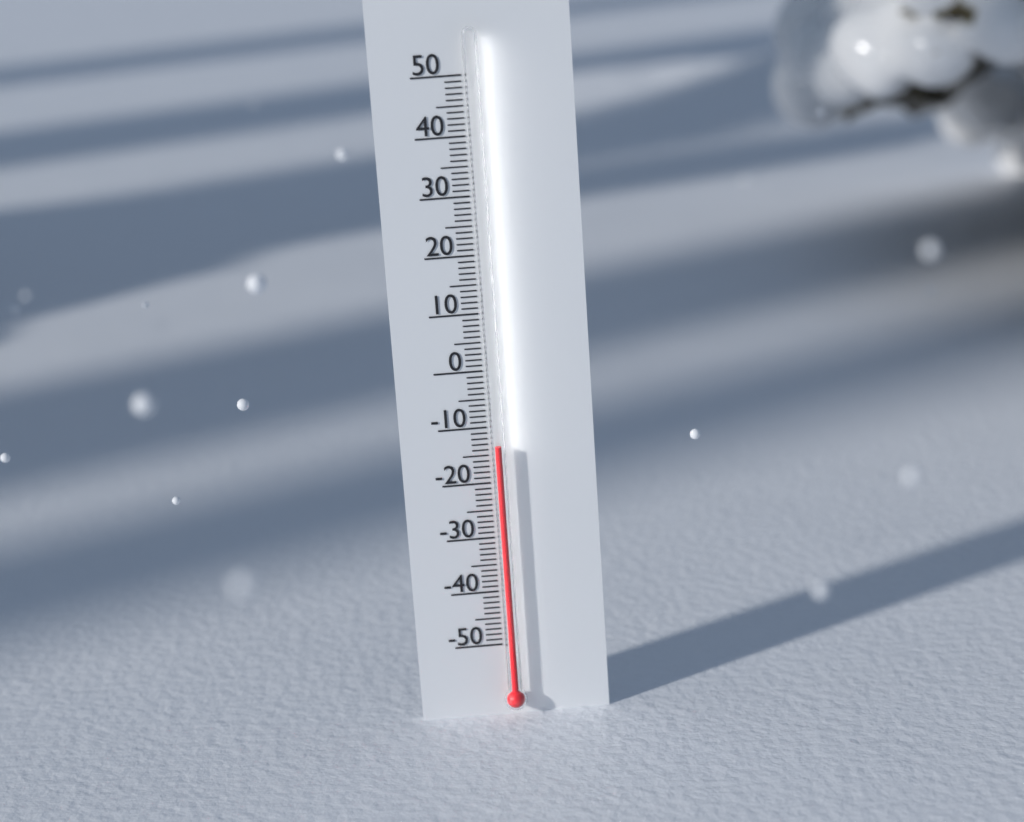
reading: -13 (no unit)
